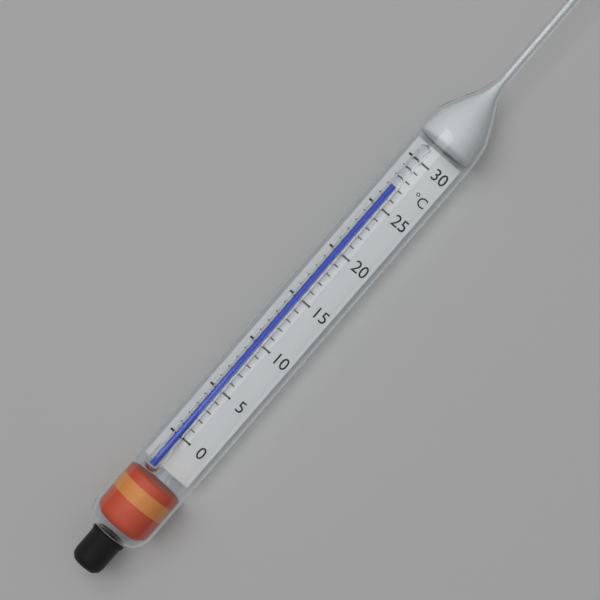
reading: 27 °C
